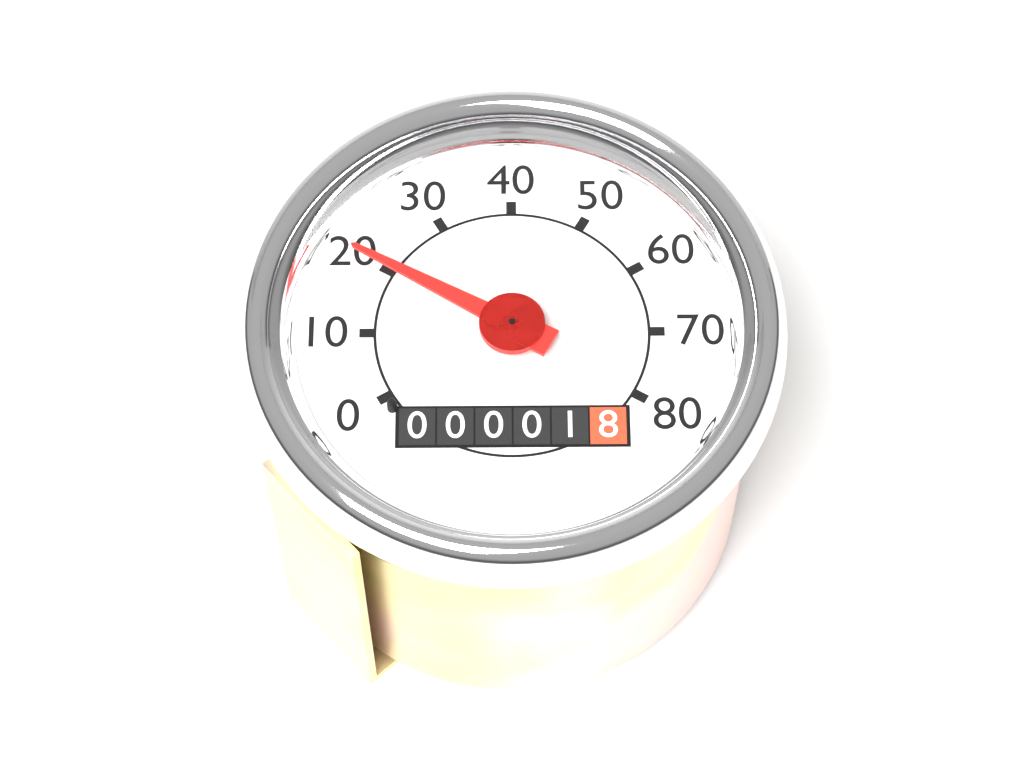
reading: 20 (no unit)
